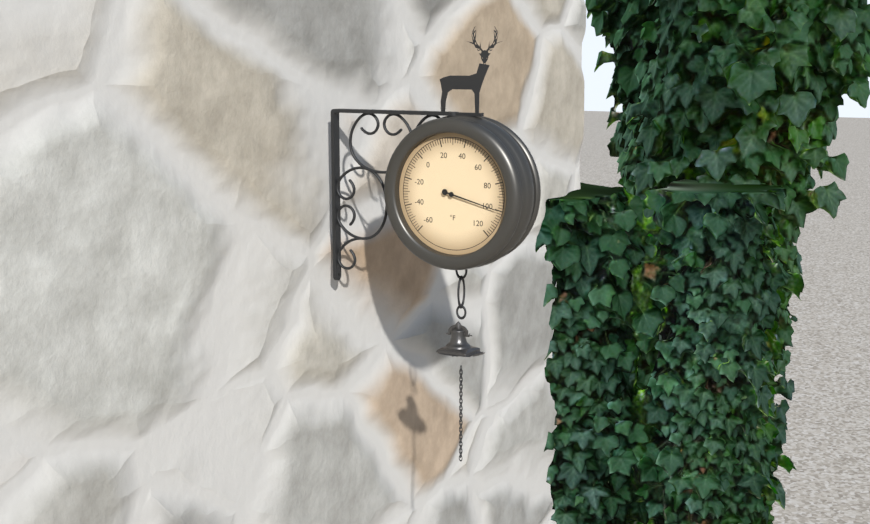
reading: 100 °F
